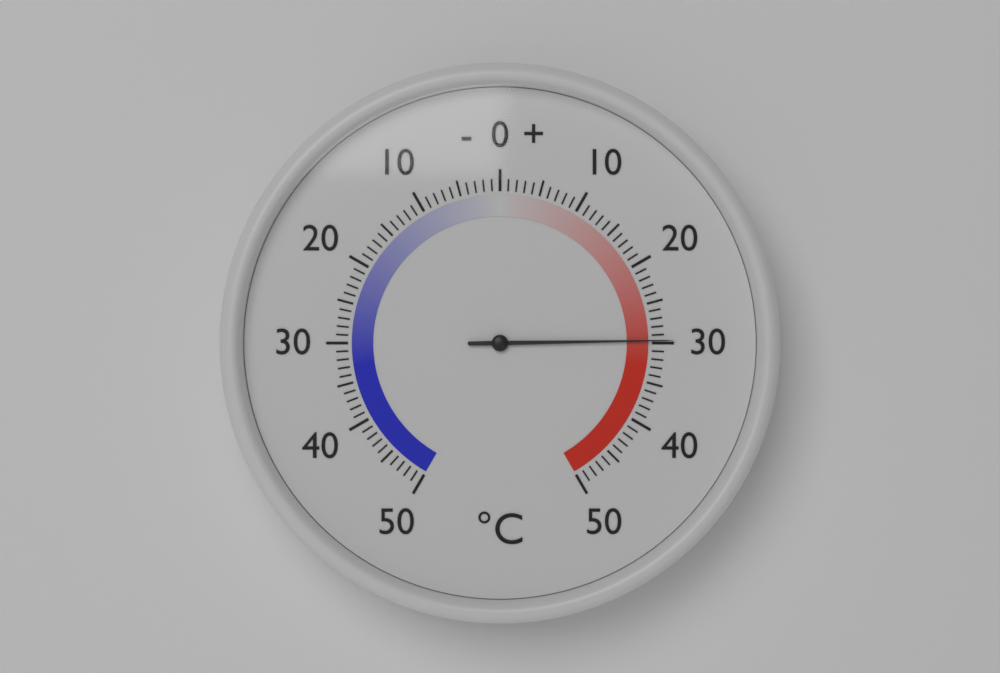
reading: 29.7 °C
